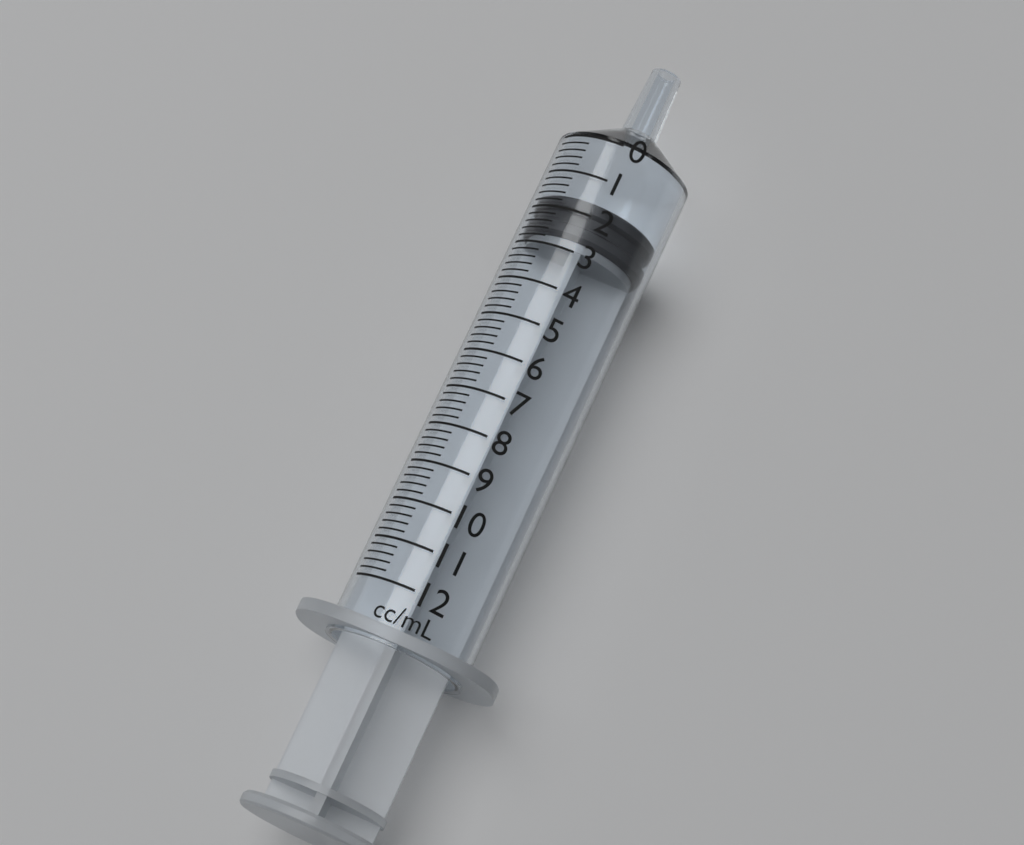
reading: 1.6 ml
